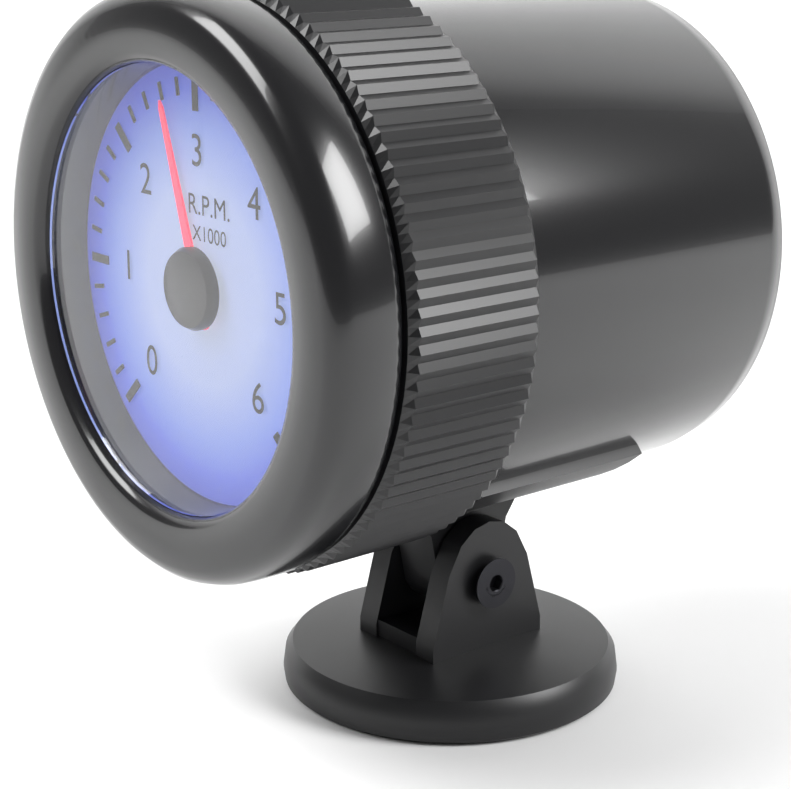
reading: 2.6 RPM x1000
